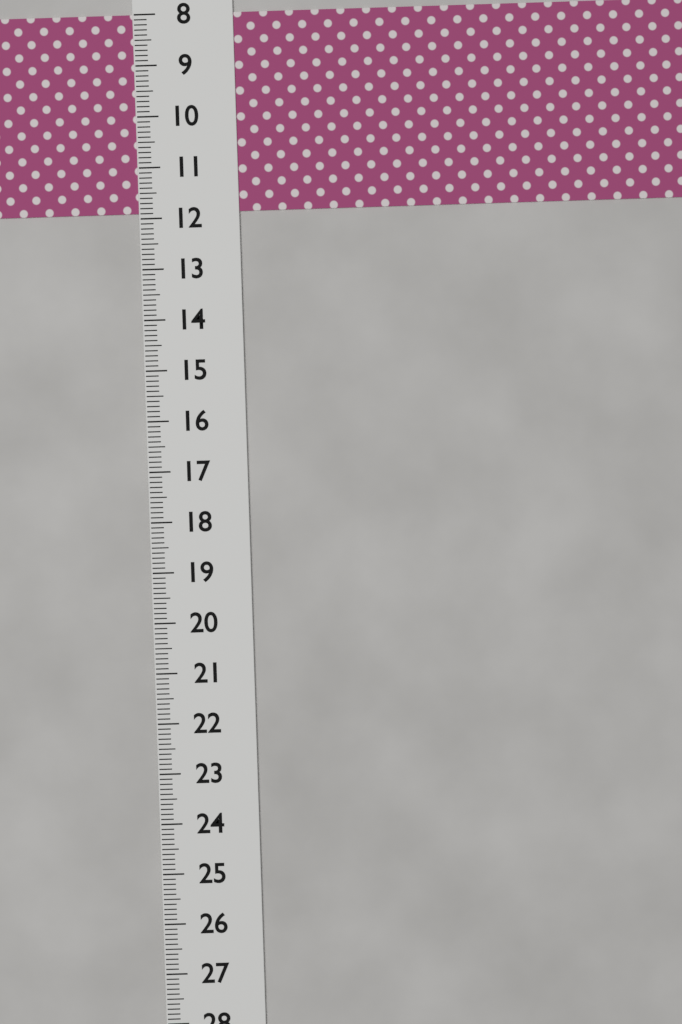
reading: 11.9 (no unit)
